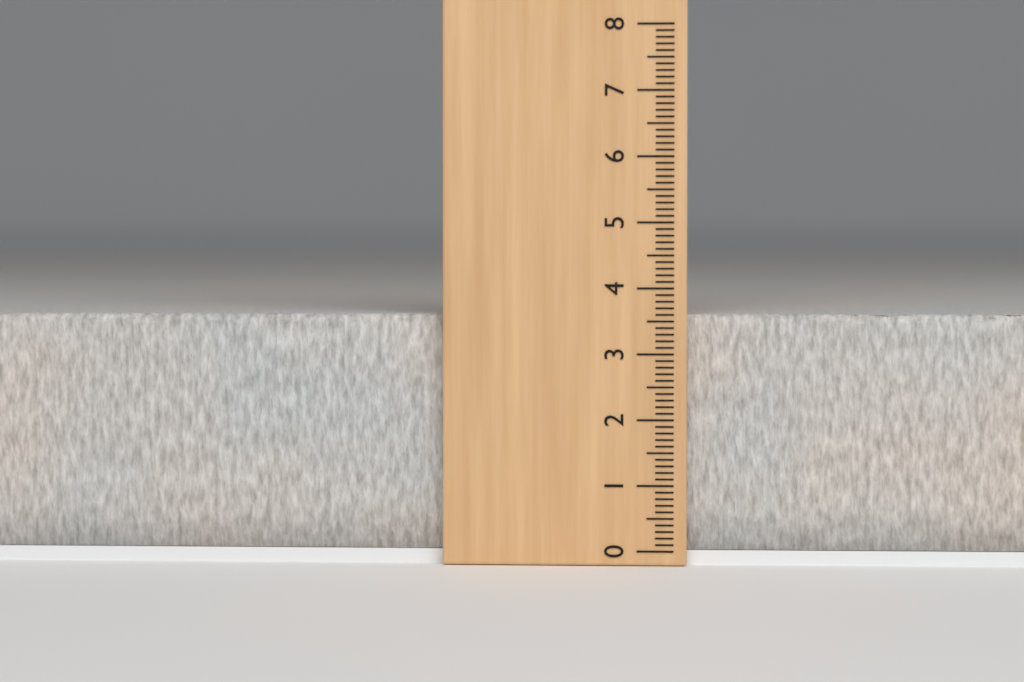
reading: 3.6 (no unit)
